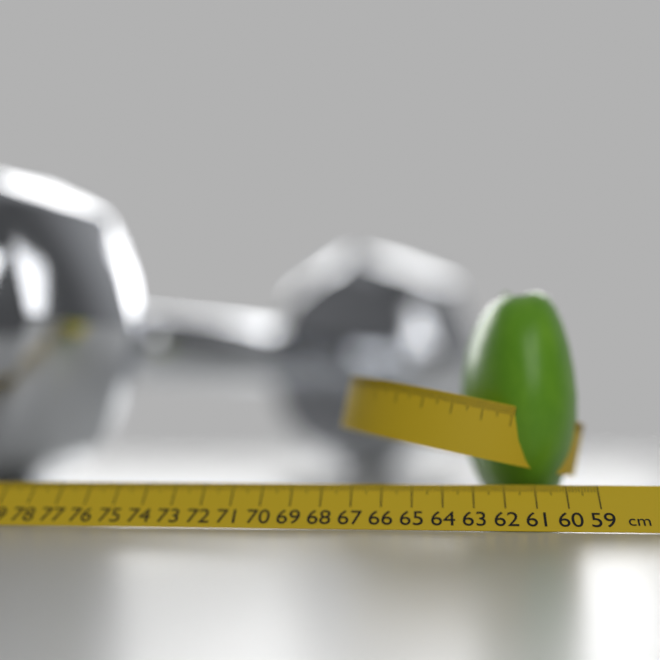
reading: 63.2 cm
